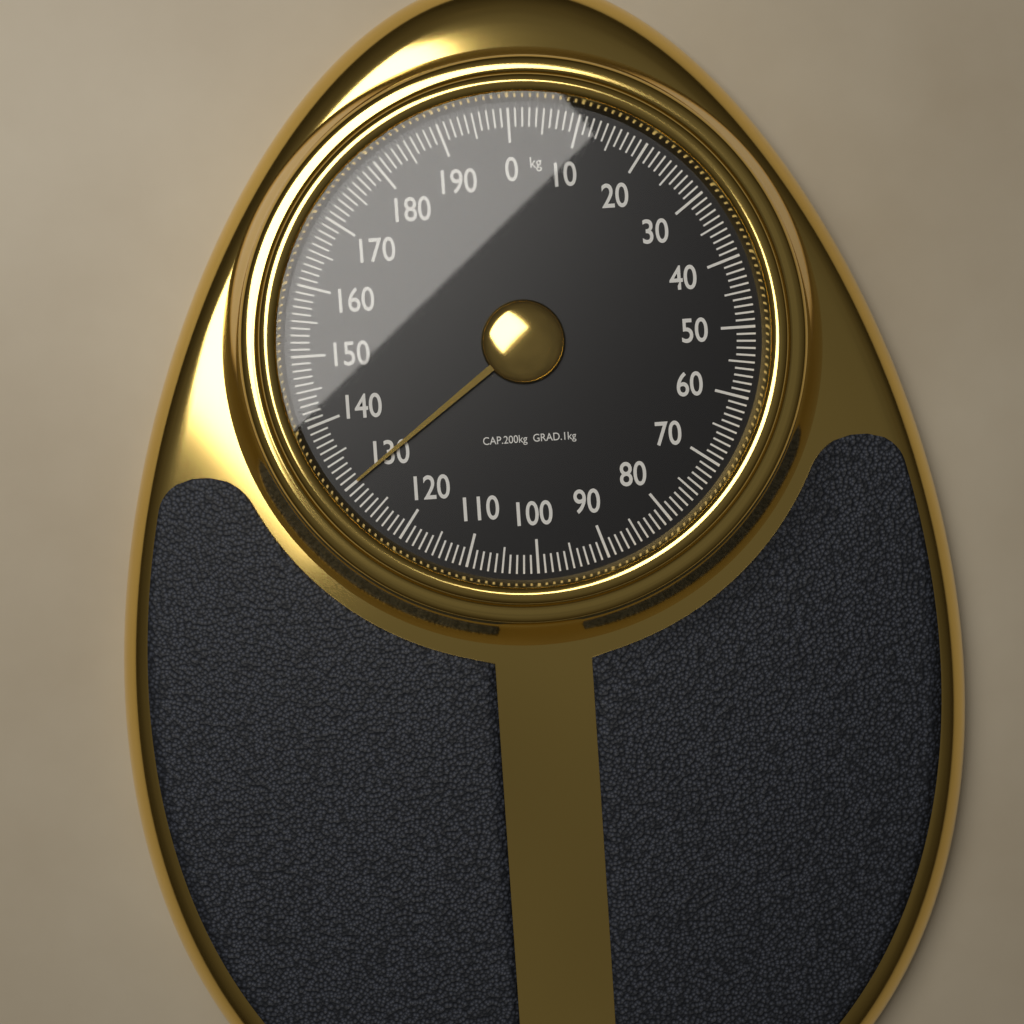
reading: 130 kg
